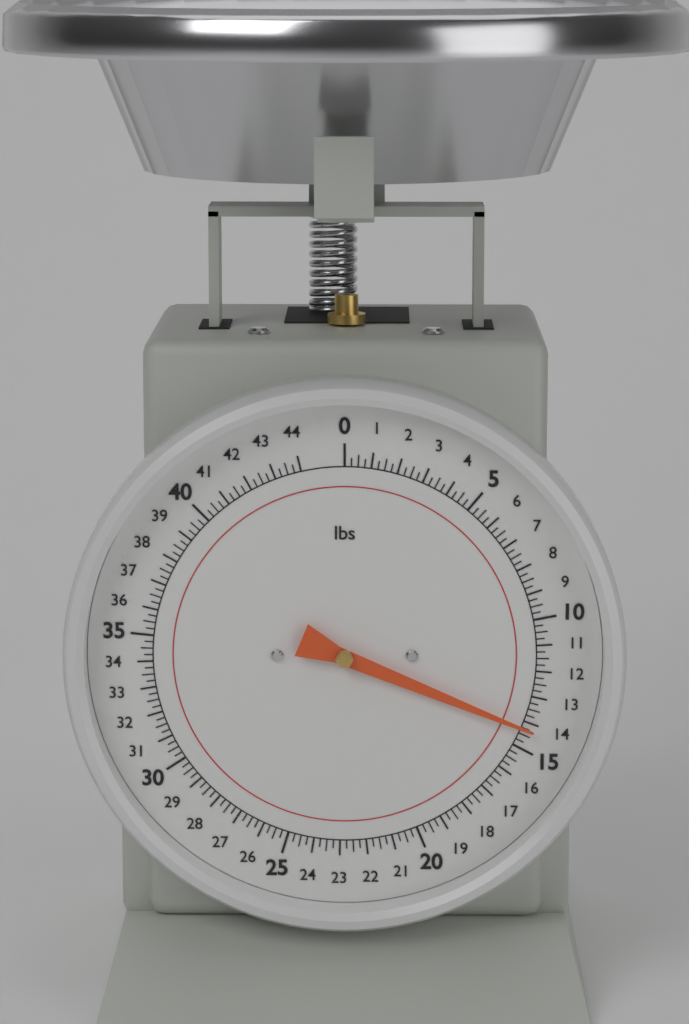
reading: 14.25 lbs
